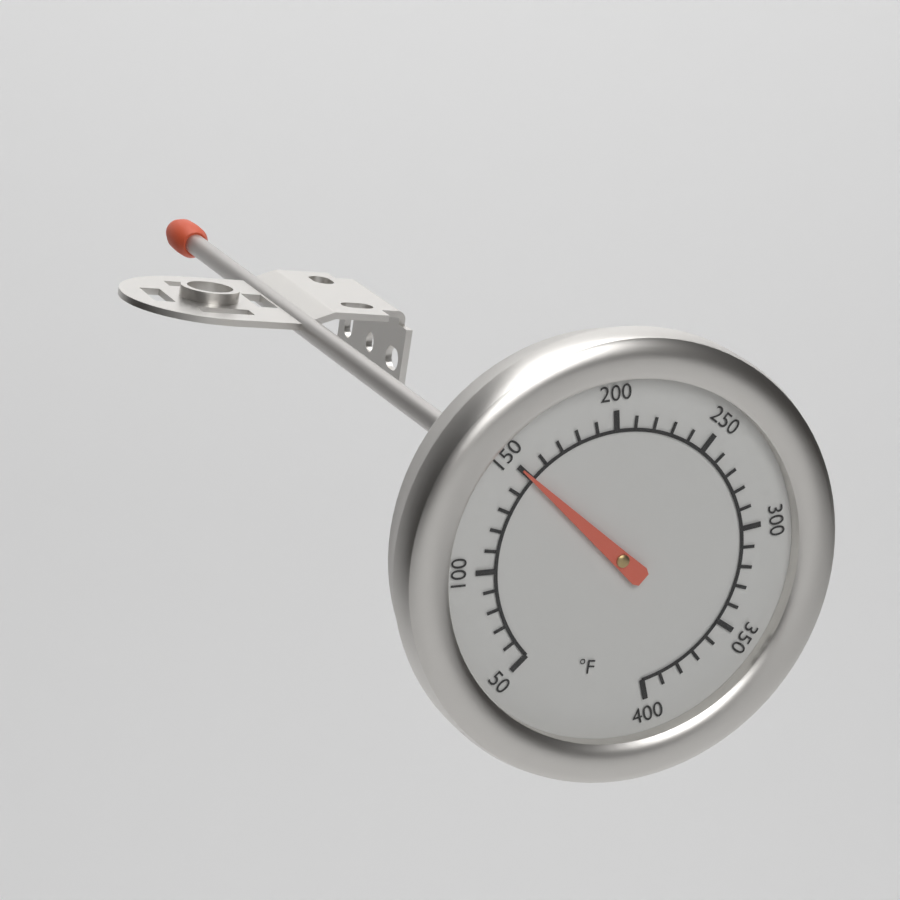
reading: 150 °F
